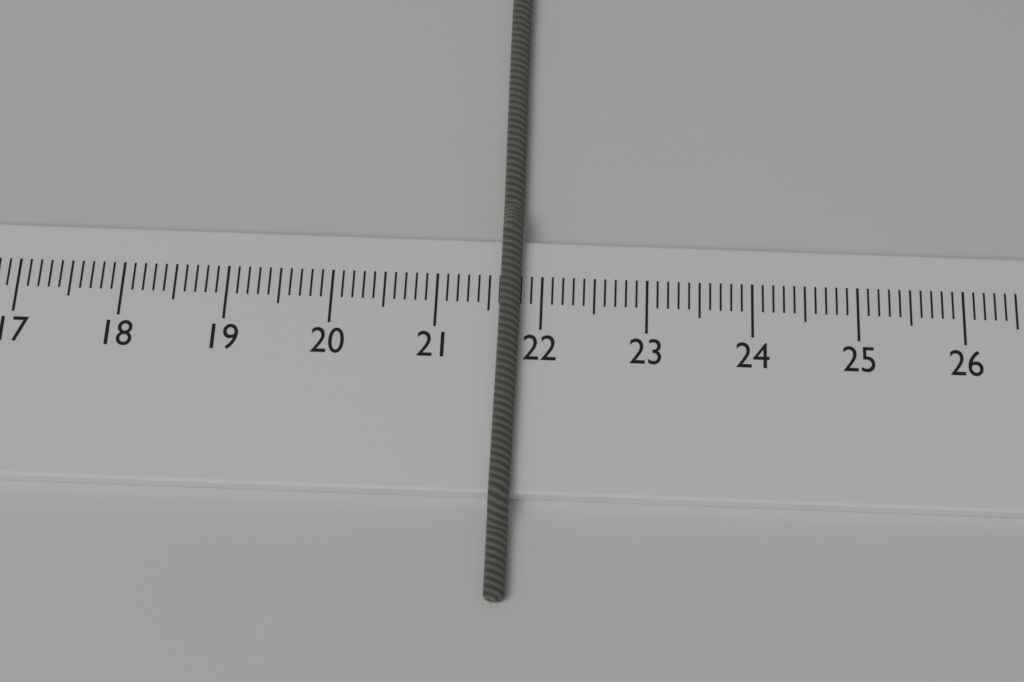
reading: 21.8 cm
